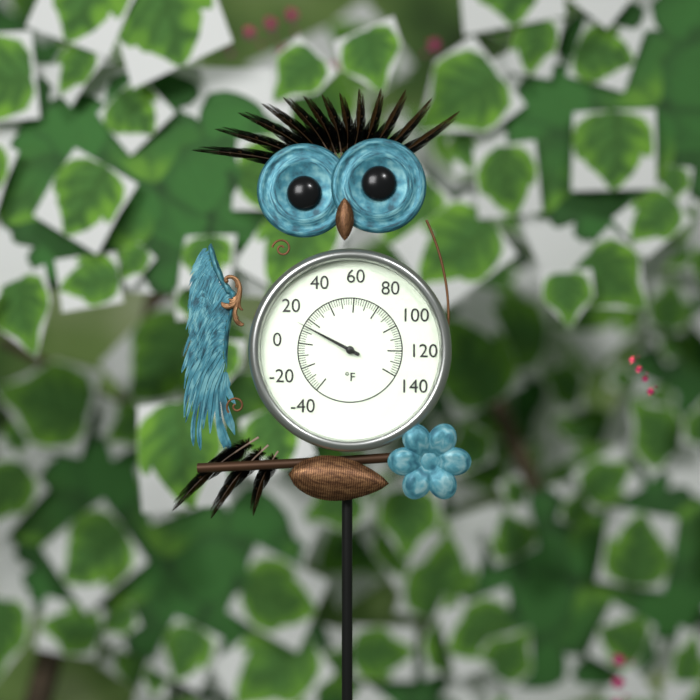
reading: 14 °F
